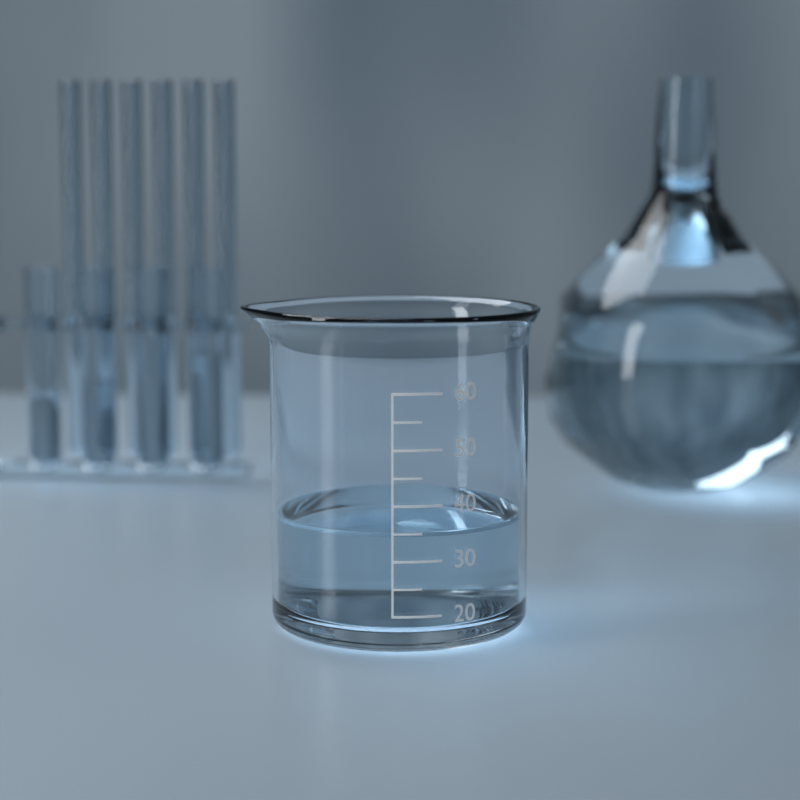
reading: 35 (no unit)
